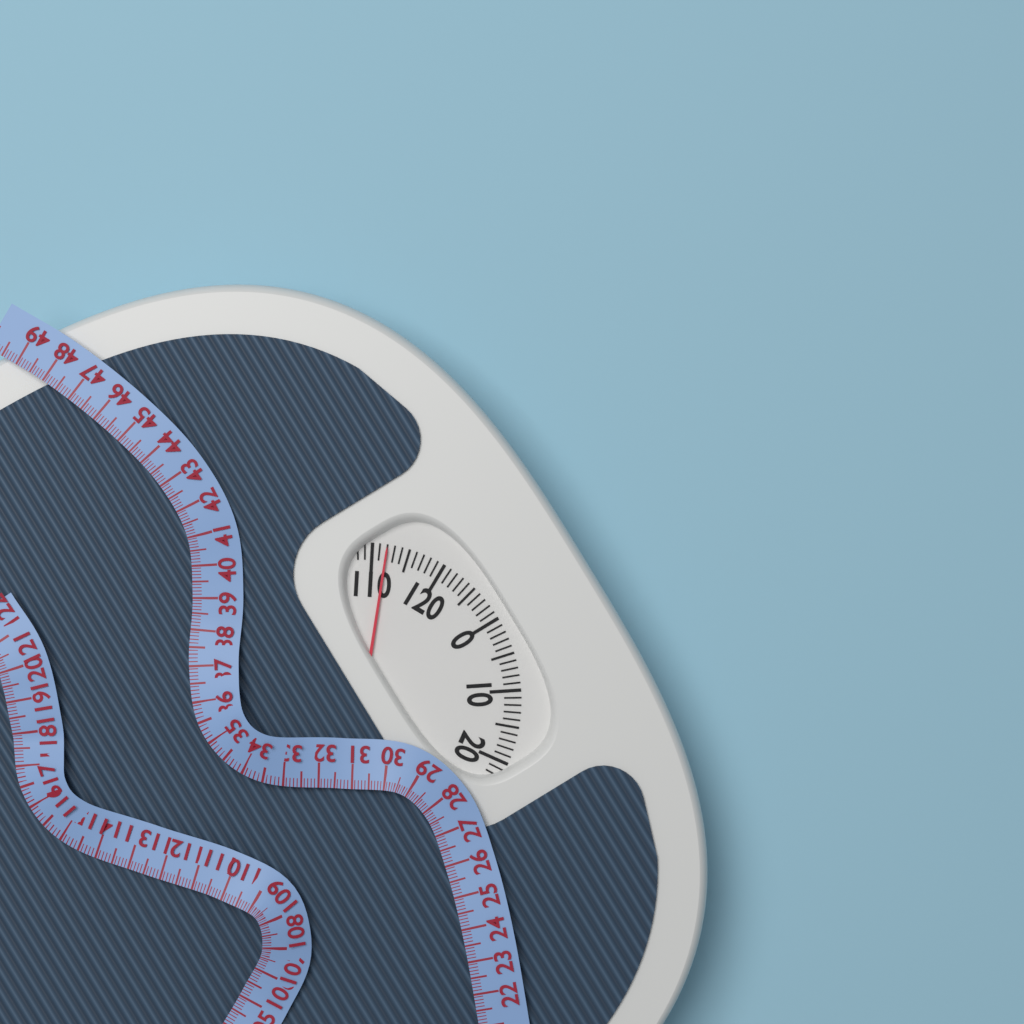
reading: 112 (no unit)
